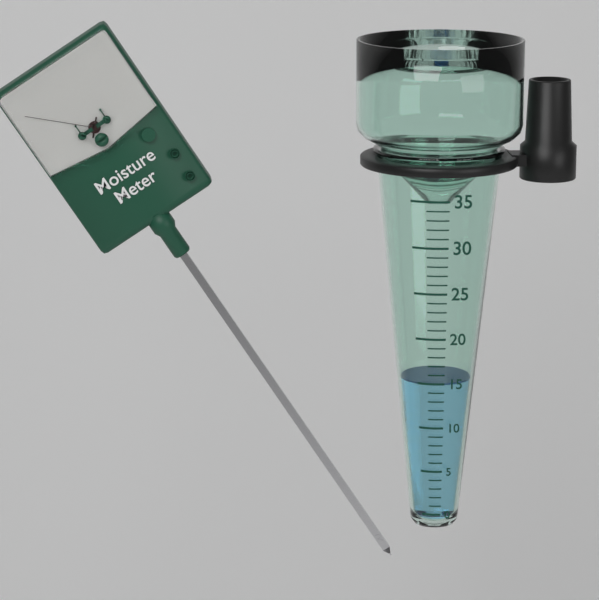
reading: 15 (no unit)
